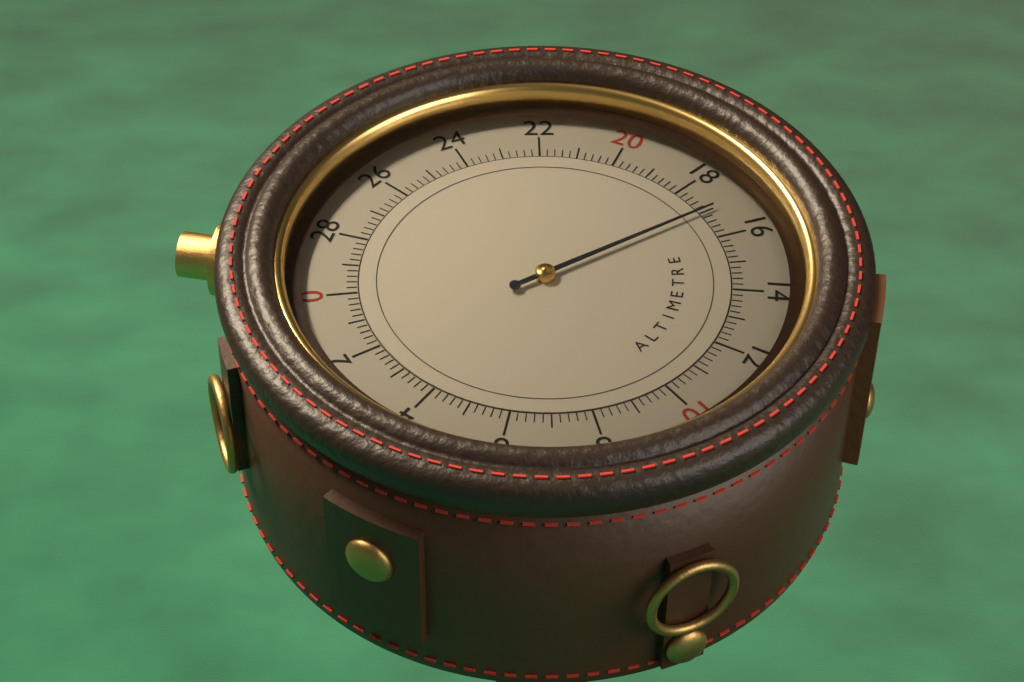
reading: 17.0 (no unit)
